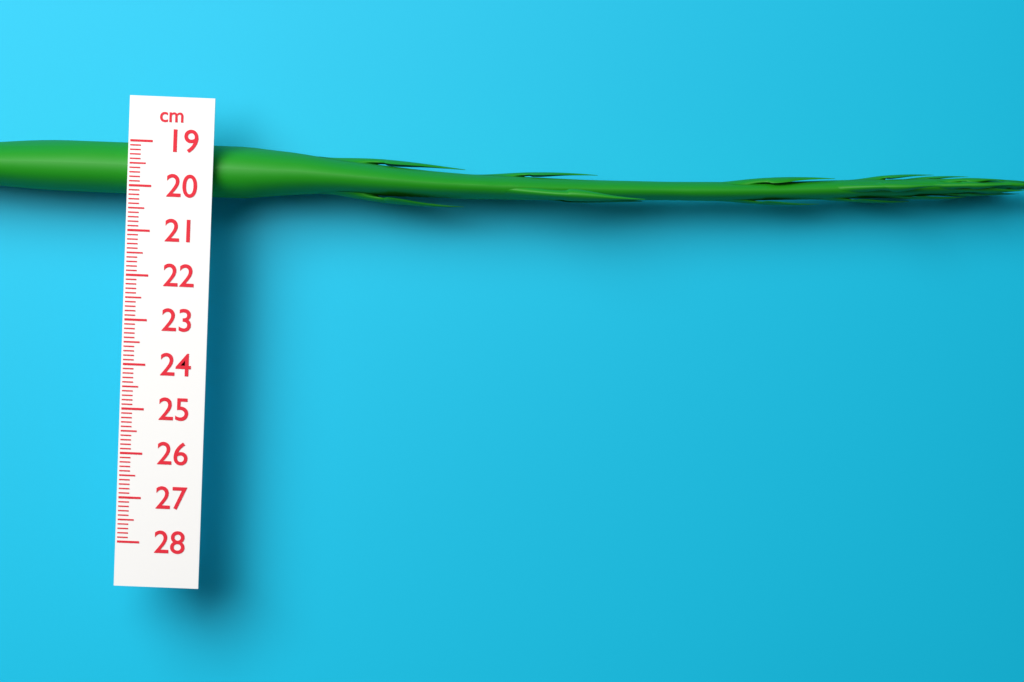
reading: 20.2 cm
